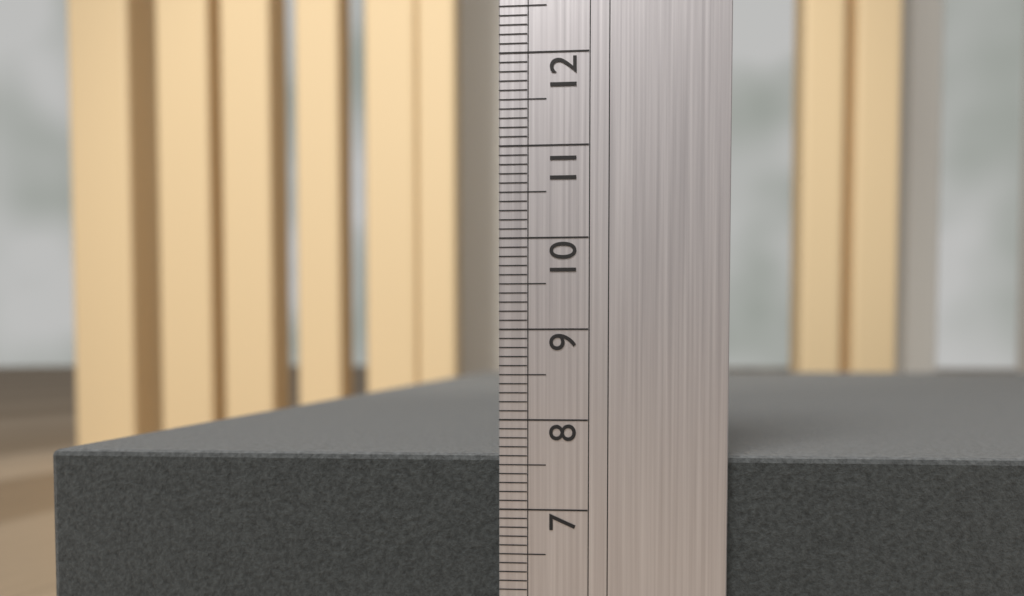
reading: 7.6 (no unit)
